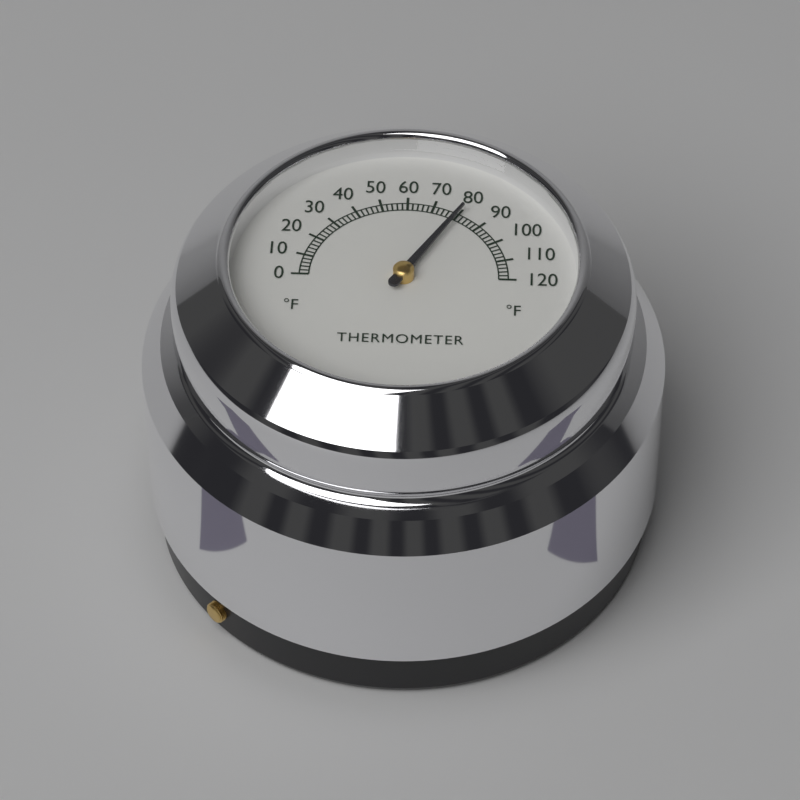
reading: 80 °F
